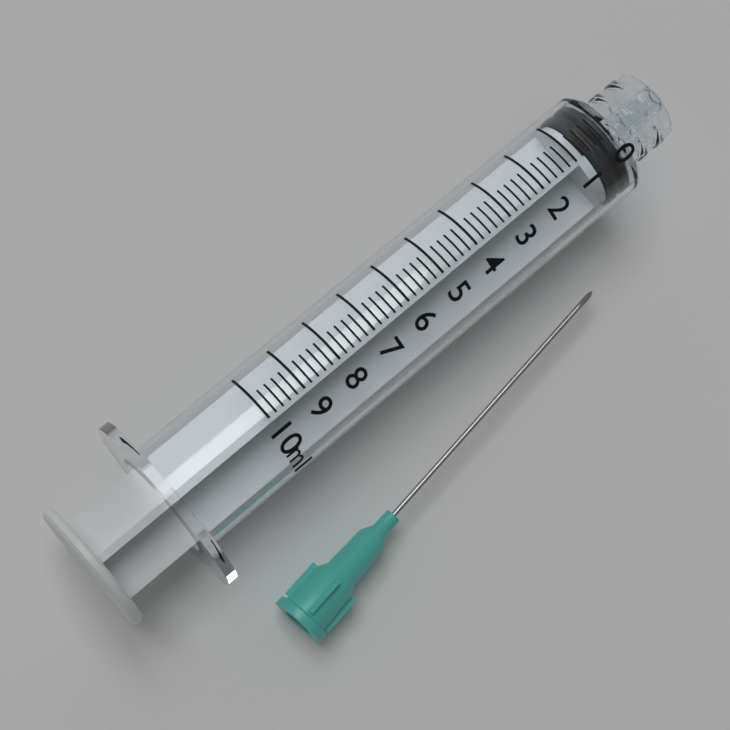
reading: 0.0 ml
